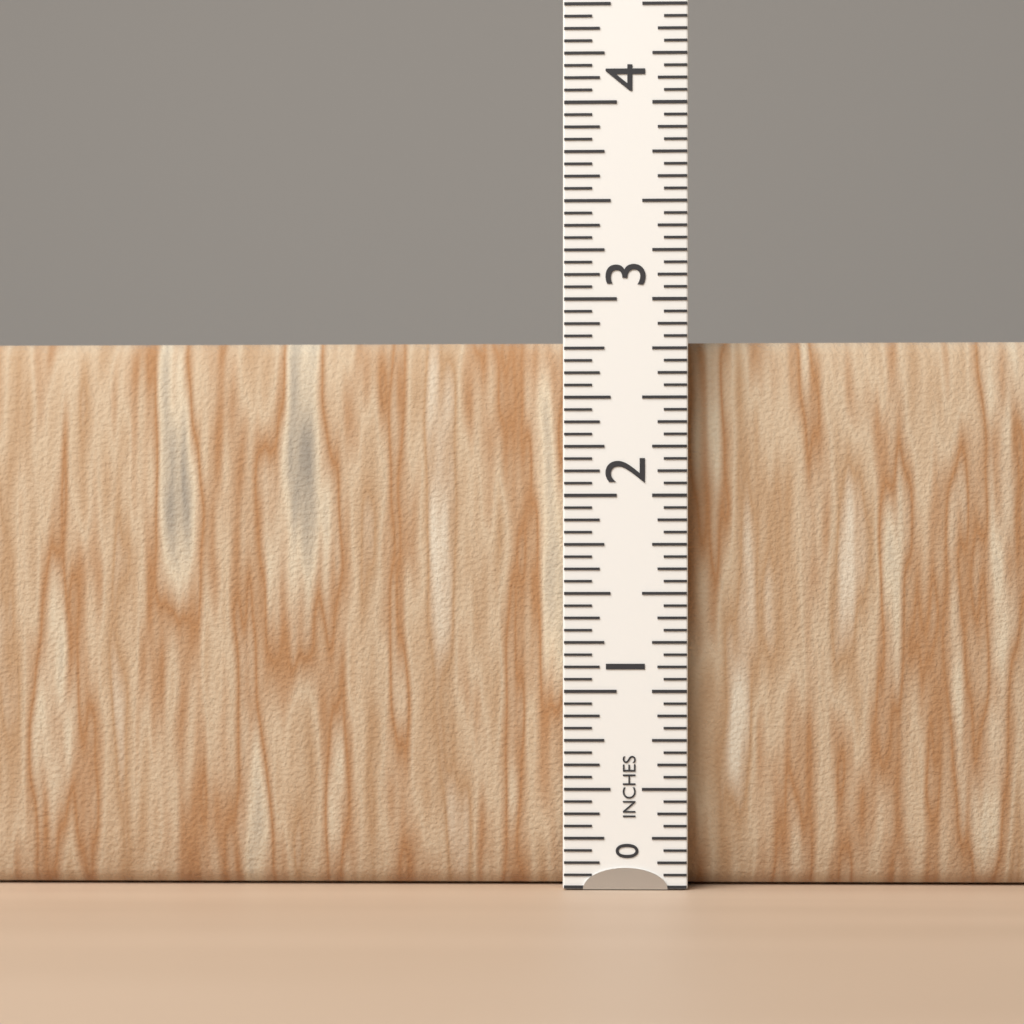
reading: 2.8125 in
